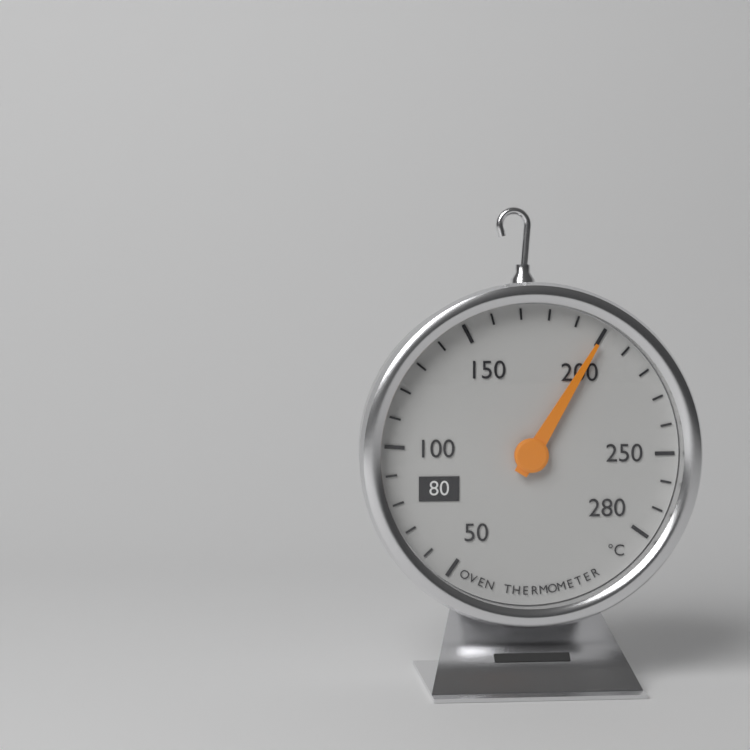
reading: 200 °C
